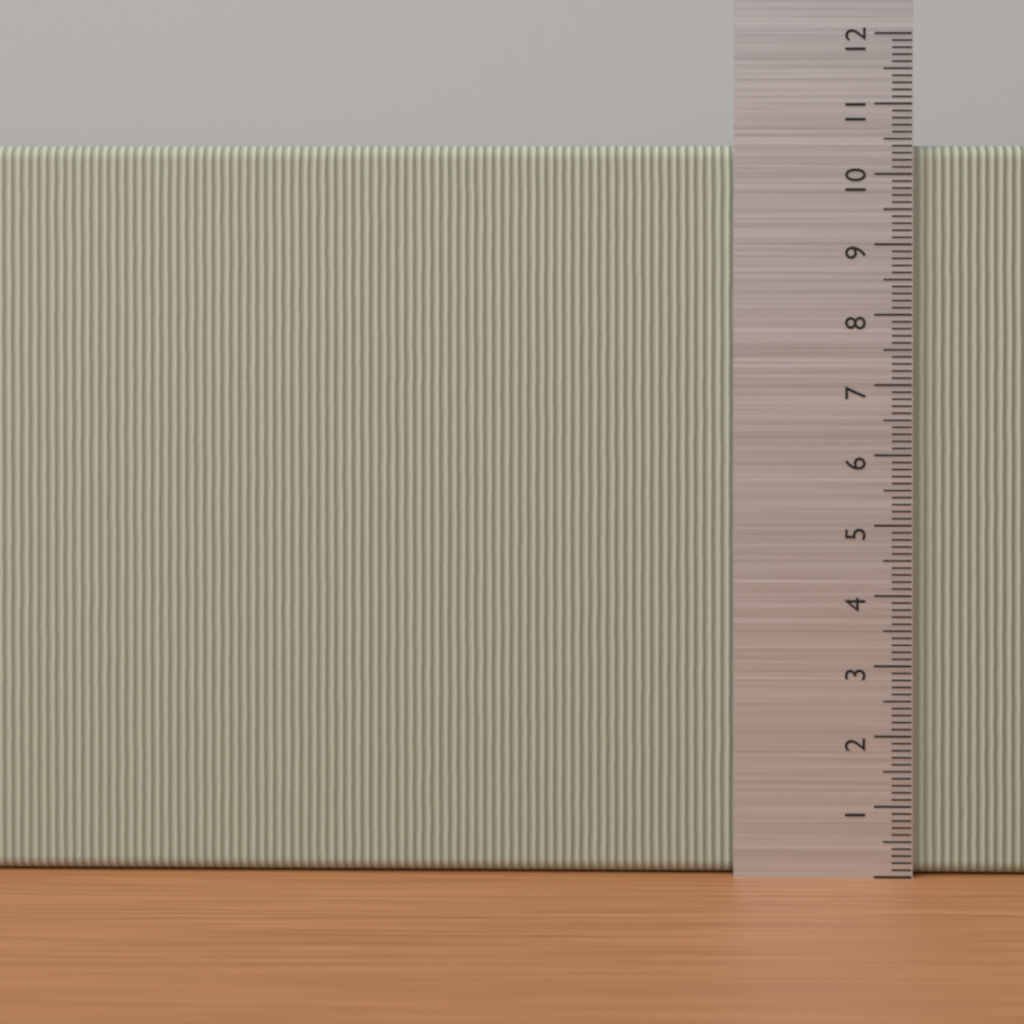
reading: 10.4 (no unit)
